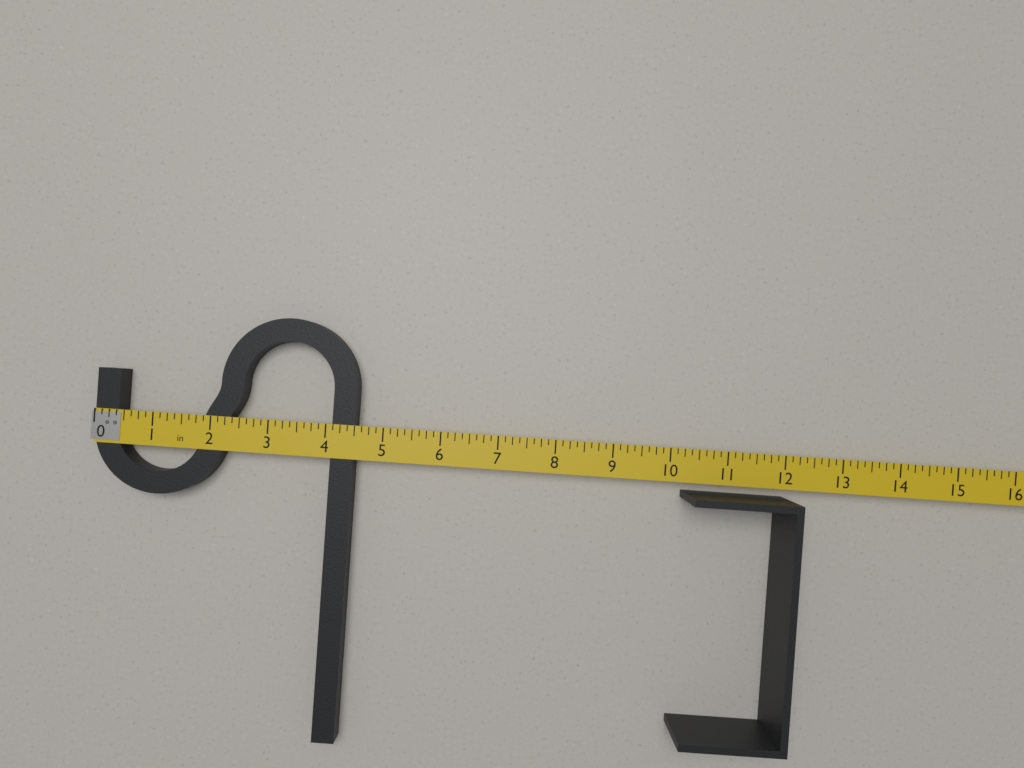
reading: 4.500 in
